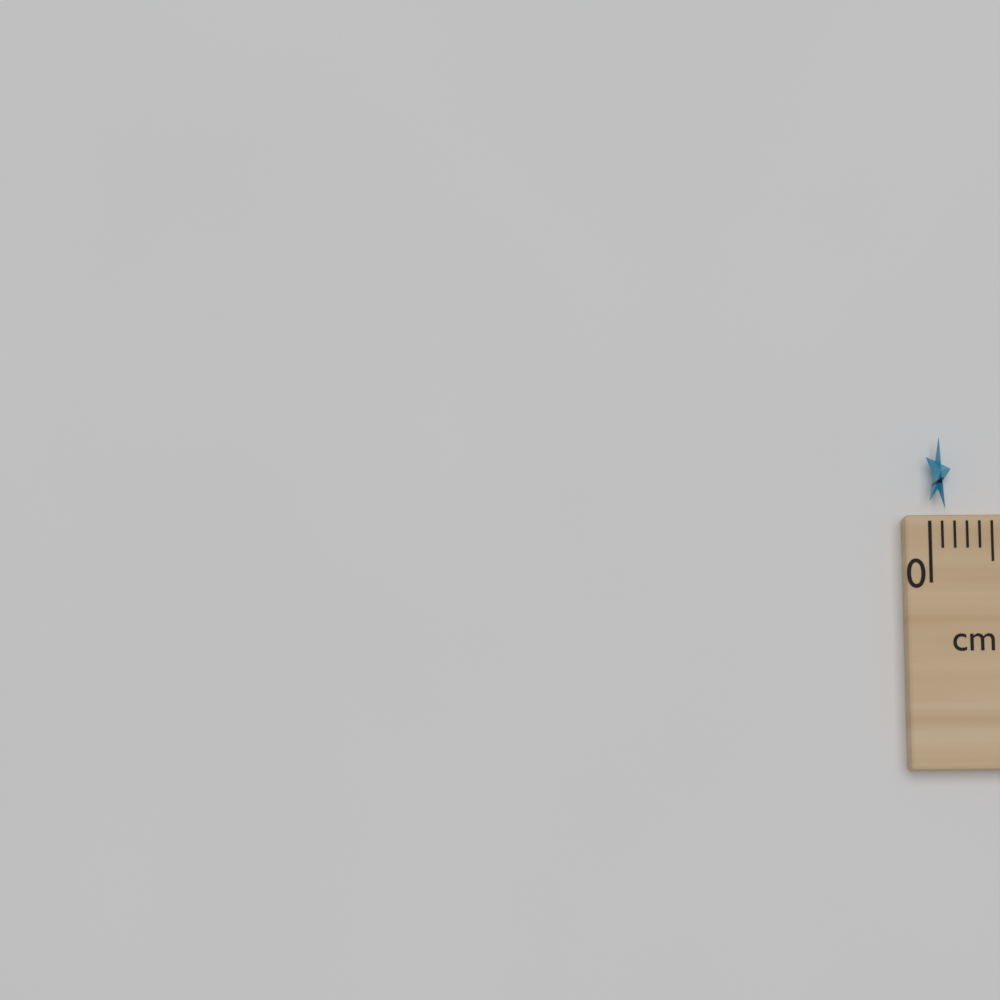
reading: 0.2 cm
